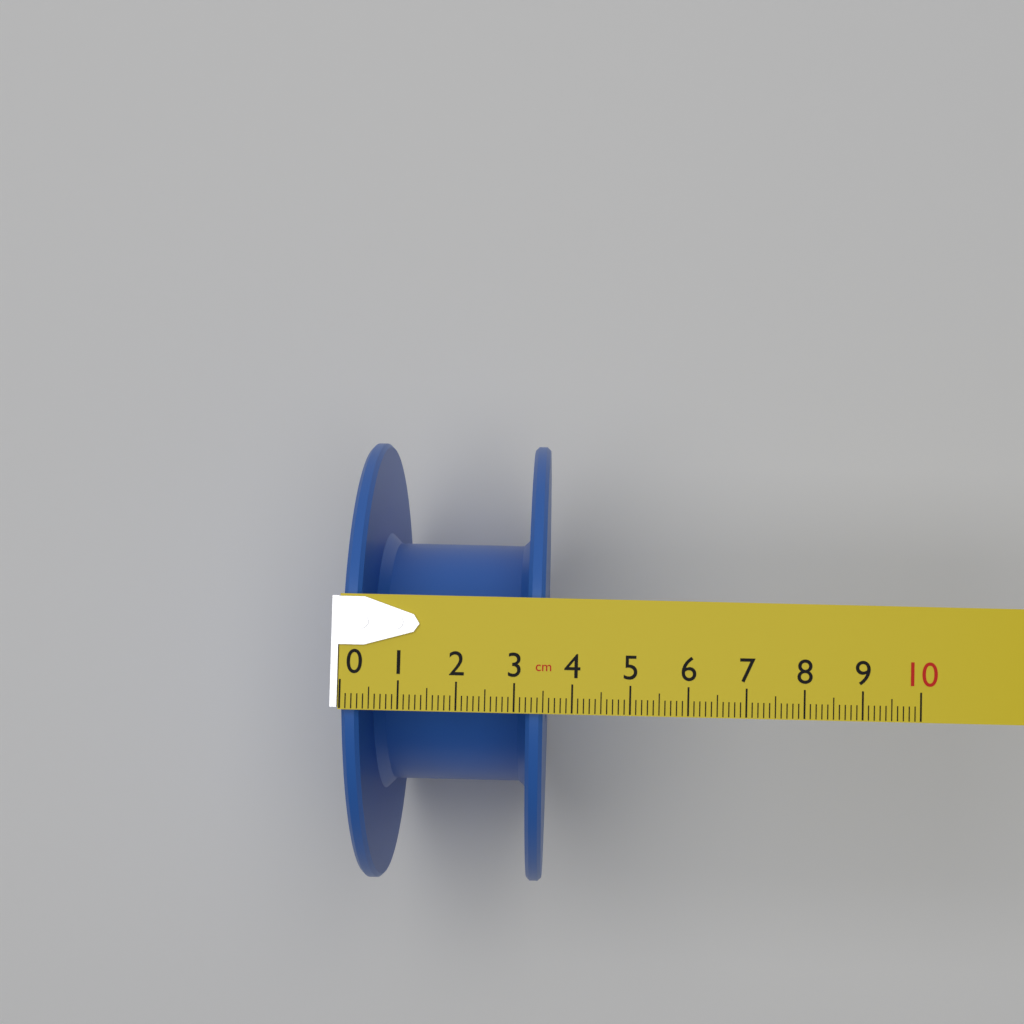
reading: 3.5 cm
